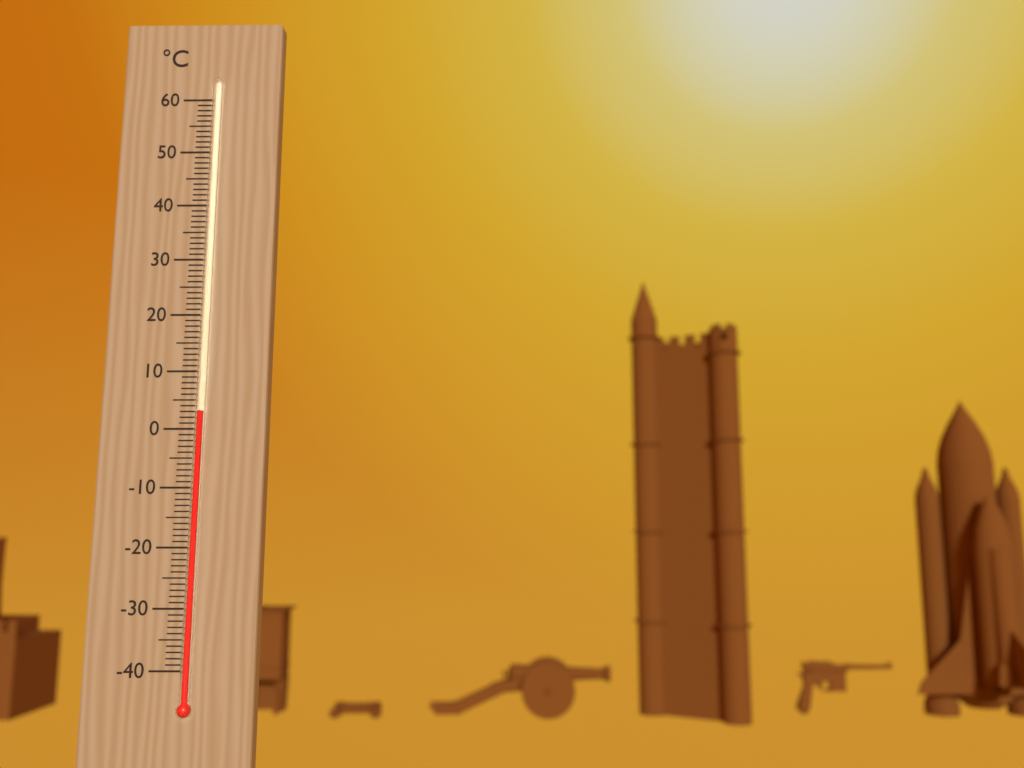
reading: 3 °C
